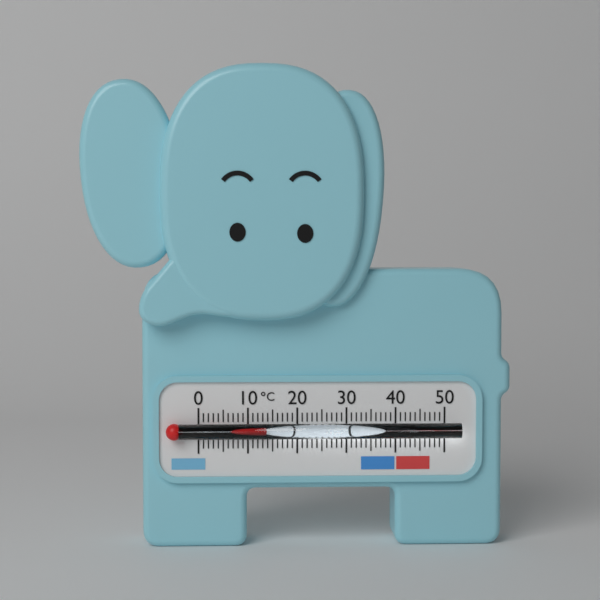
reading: 14 °C
